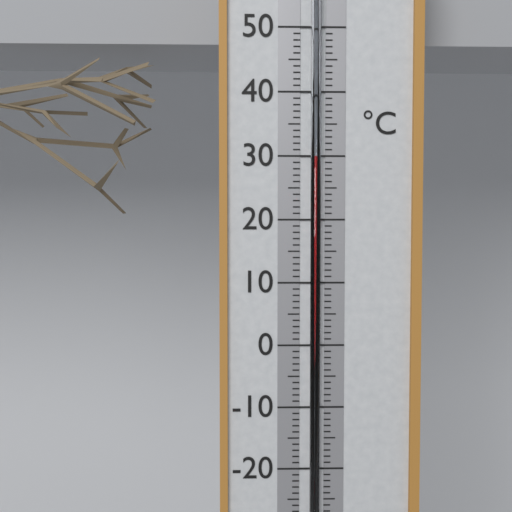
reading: 30 °C
